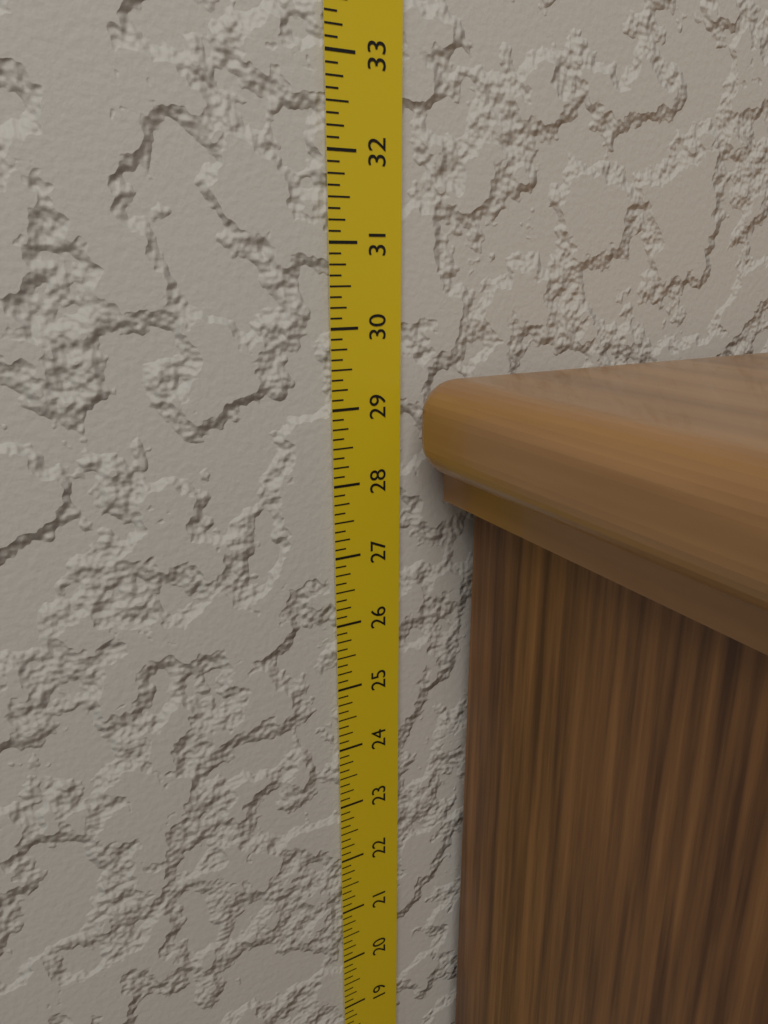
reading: 29.375 in
